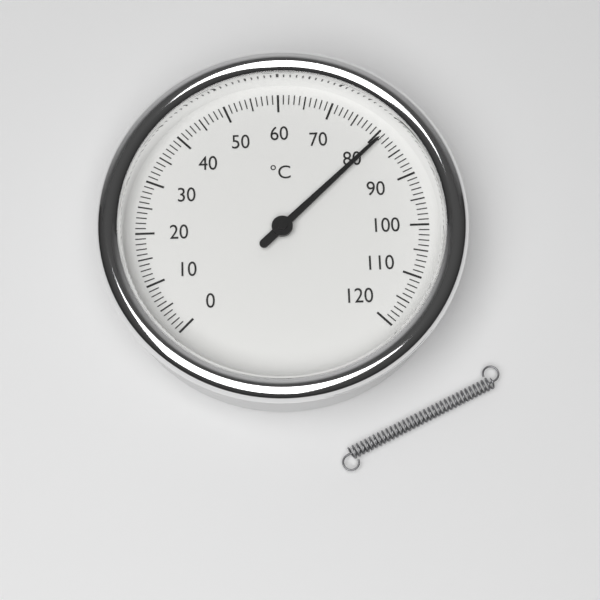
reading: 81 °C
